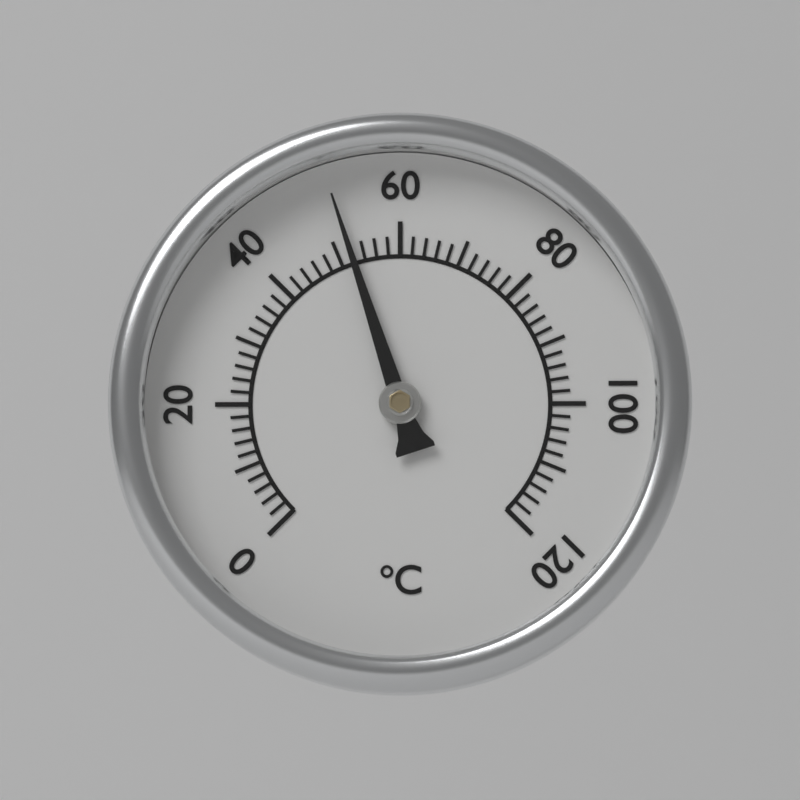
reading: 52 °C
